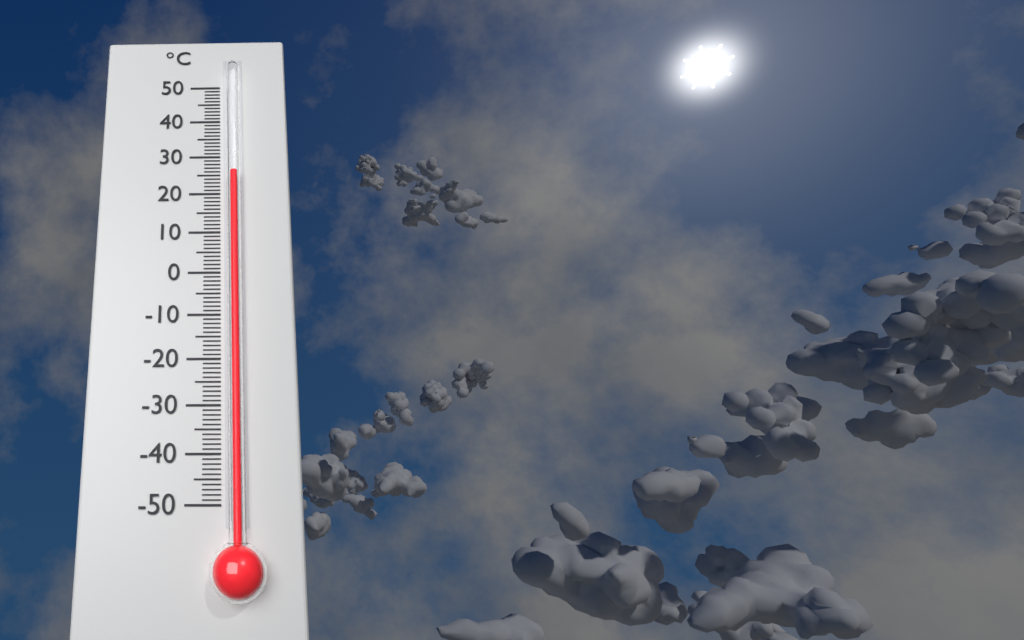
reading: 25 °C
